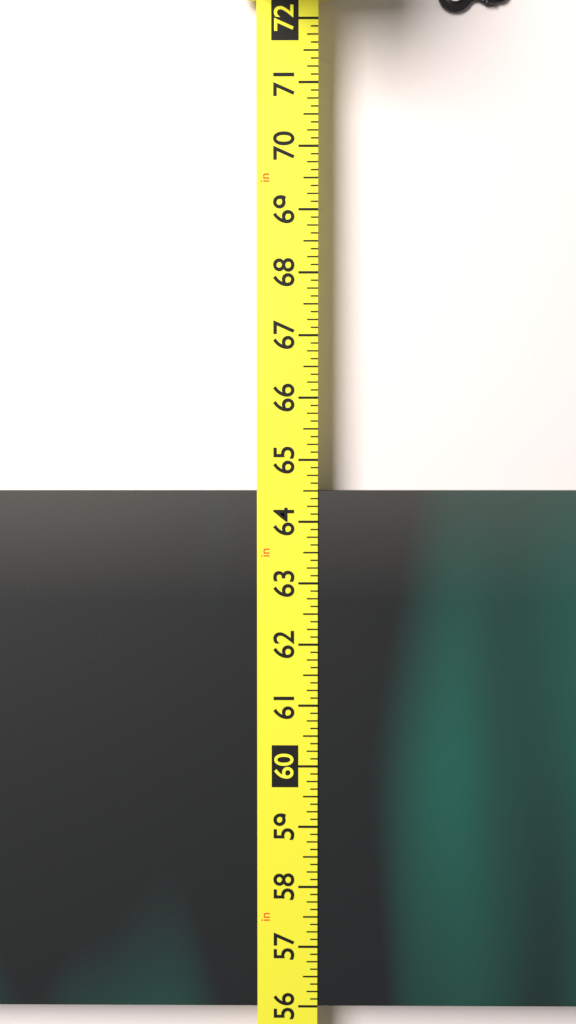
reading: 64.500 in
